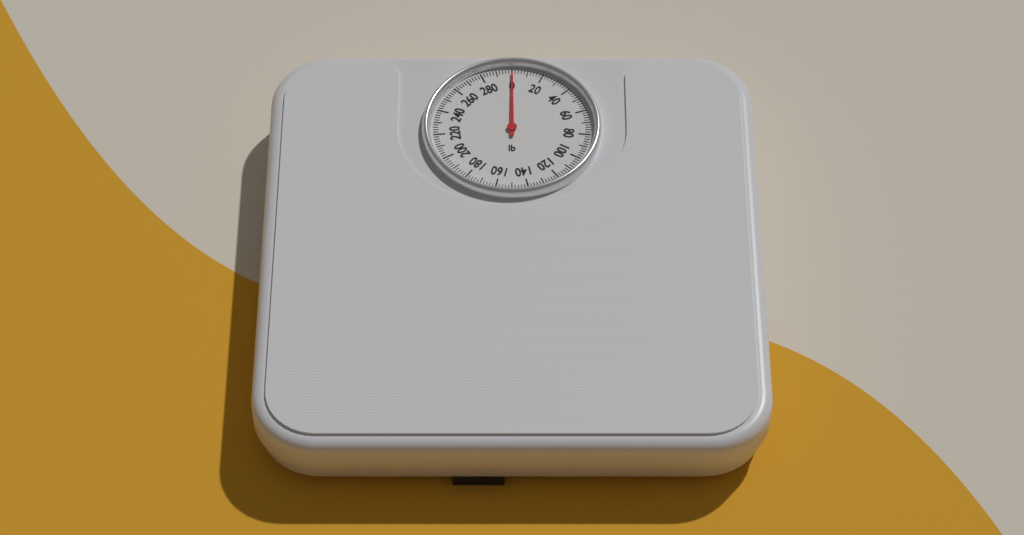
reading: 0 lb
